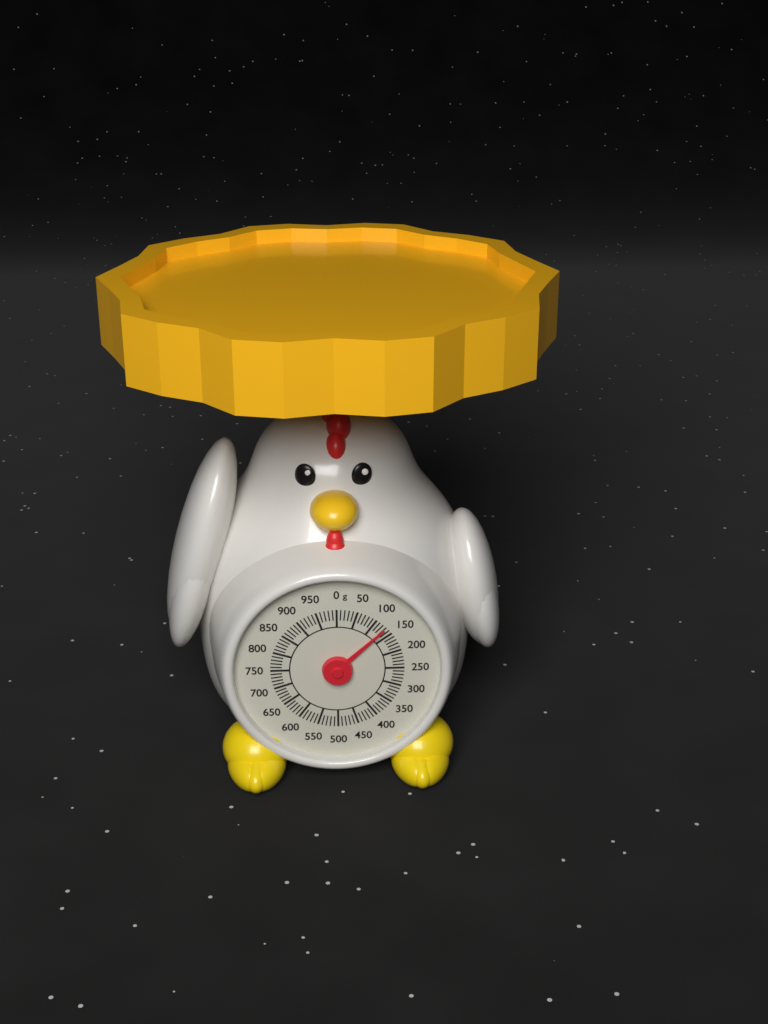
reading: 130 g
